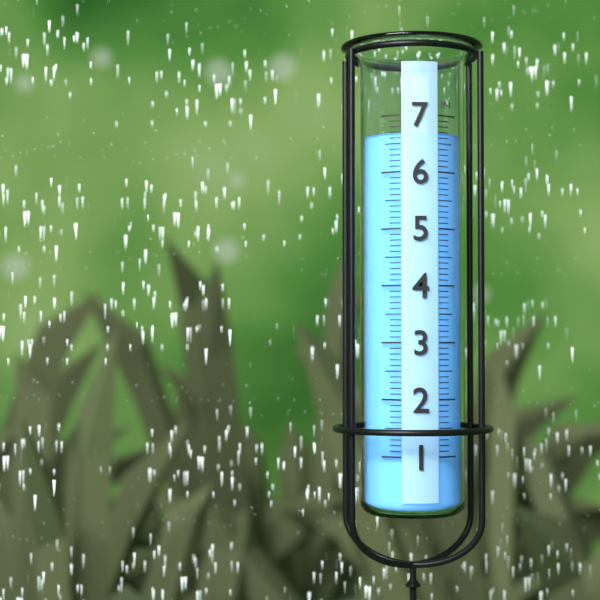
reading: 6.7 in
